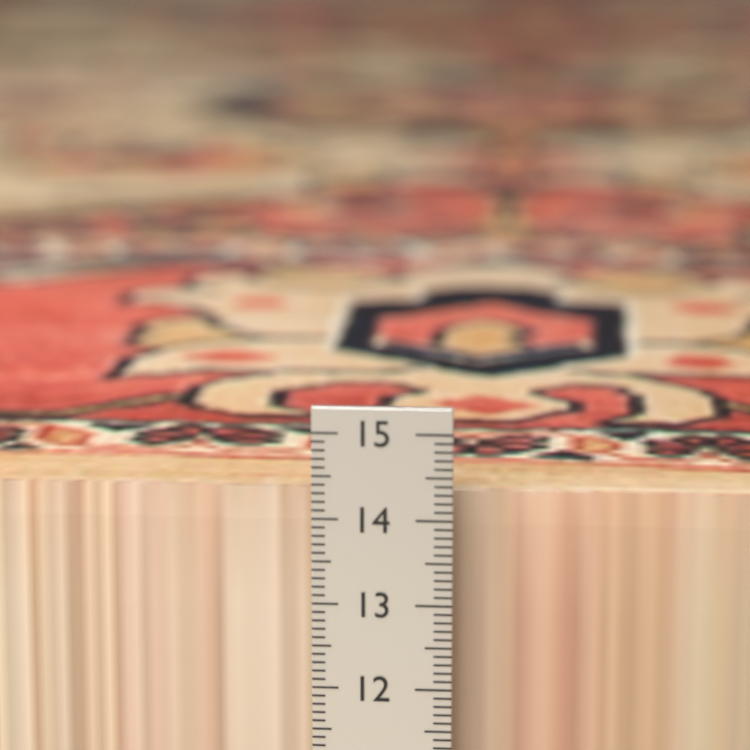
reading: 14.2 cm
